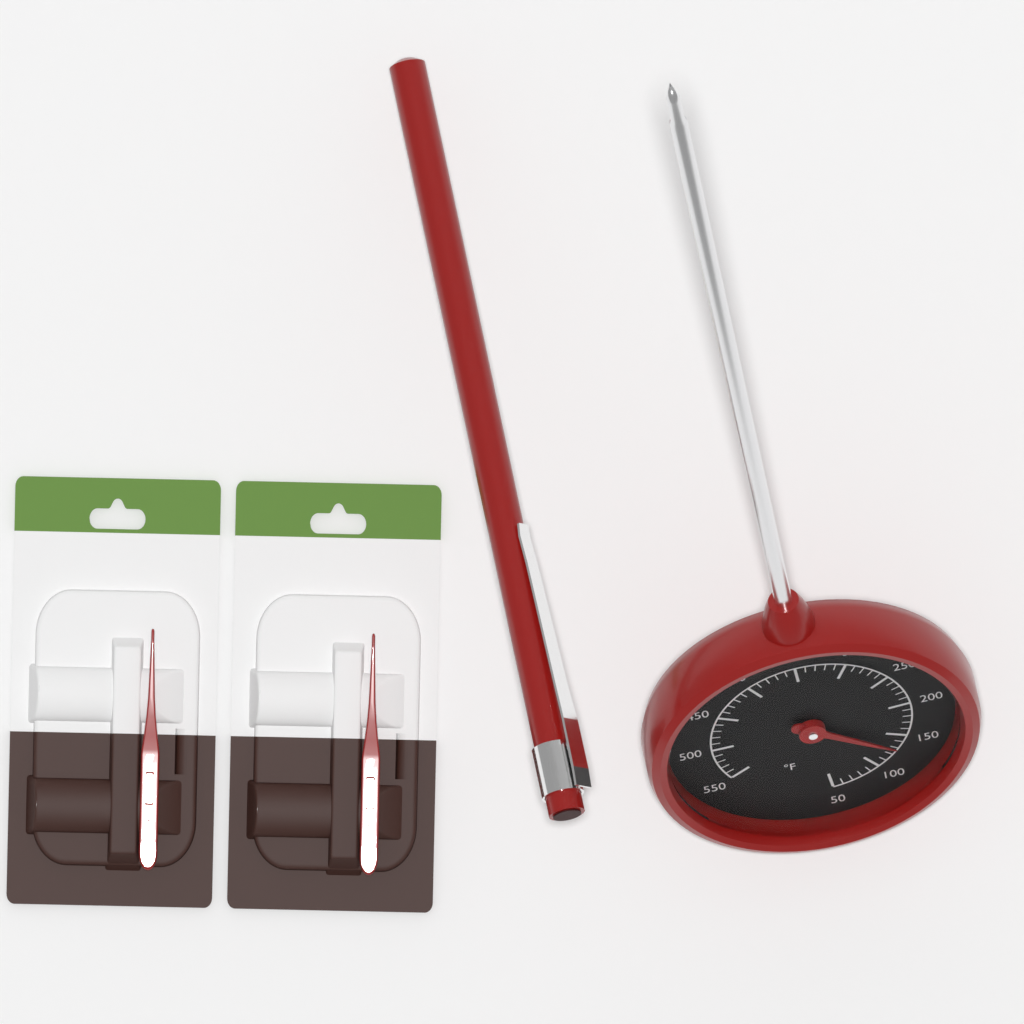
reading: 130 °F
